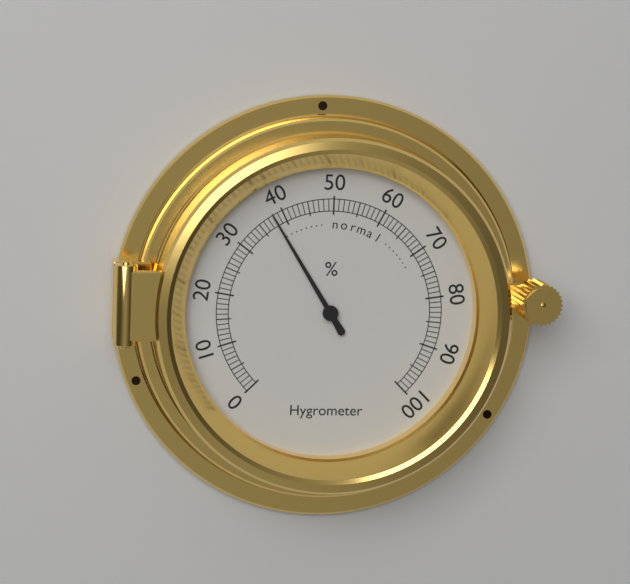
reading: 38 %
